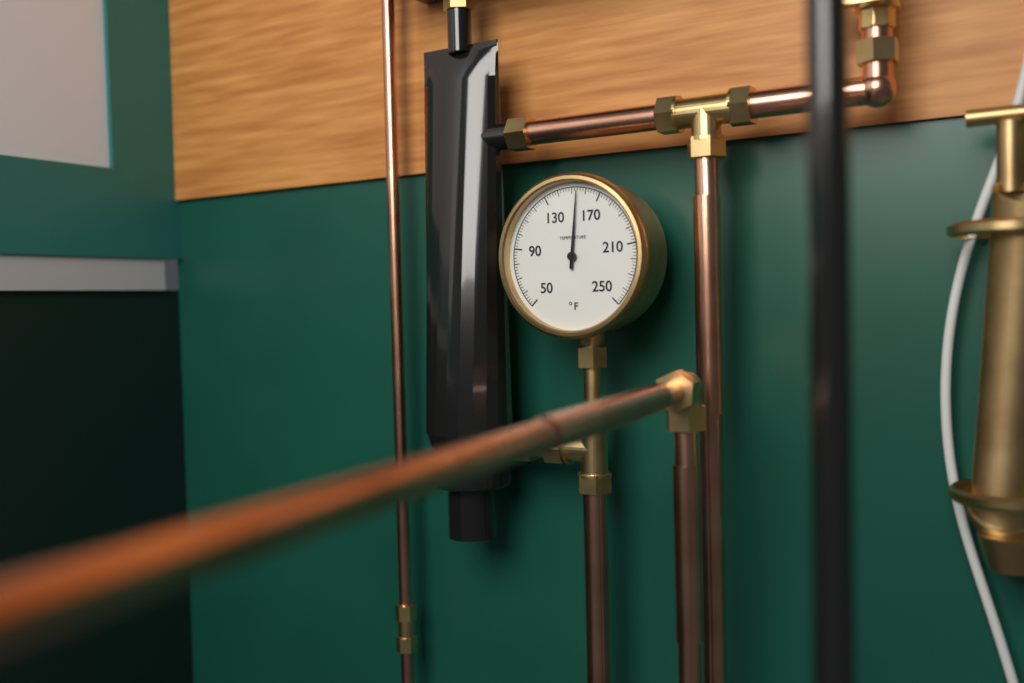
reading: 154 °F
